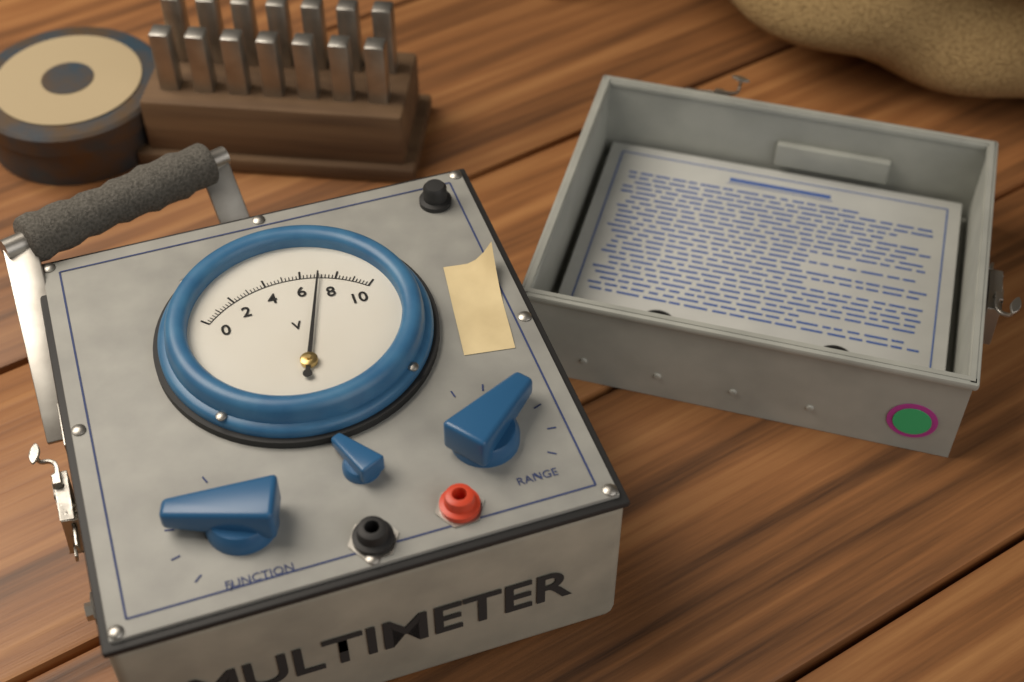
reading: 7.0 V
